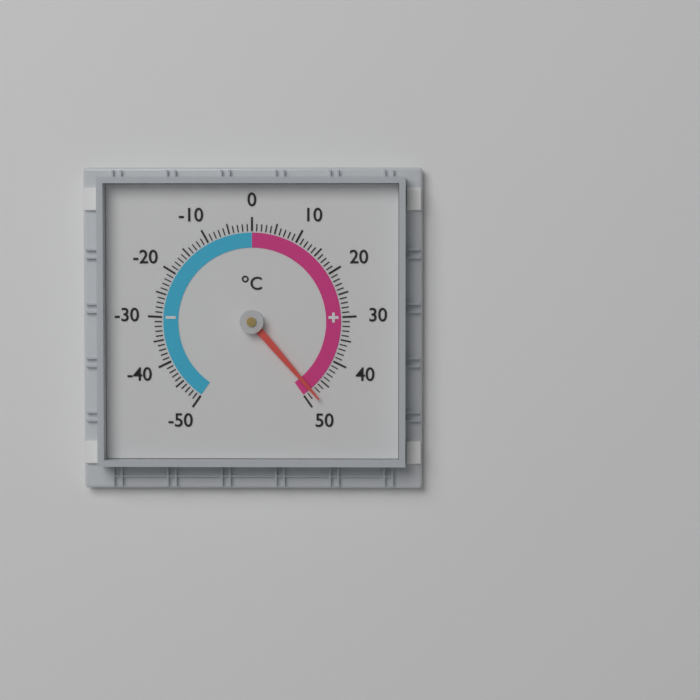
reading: 48 °C
